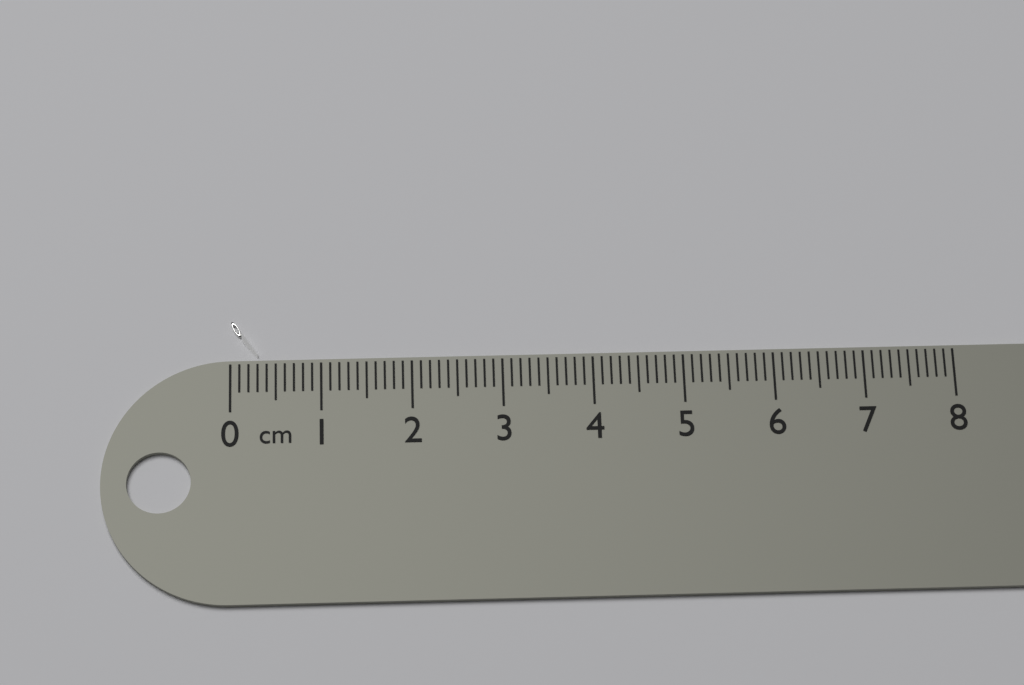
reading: 0.3 cm
